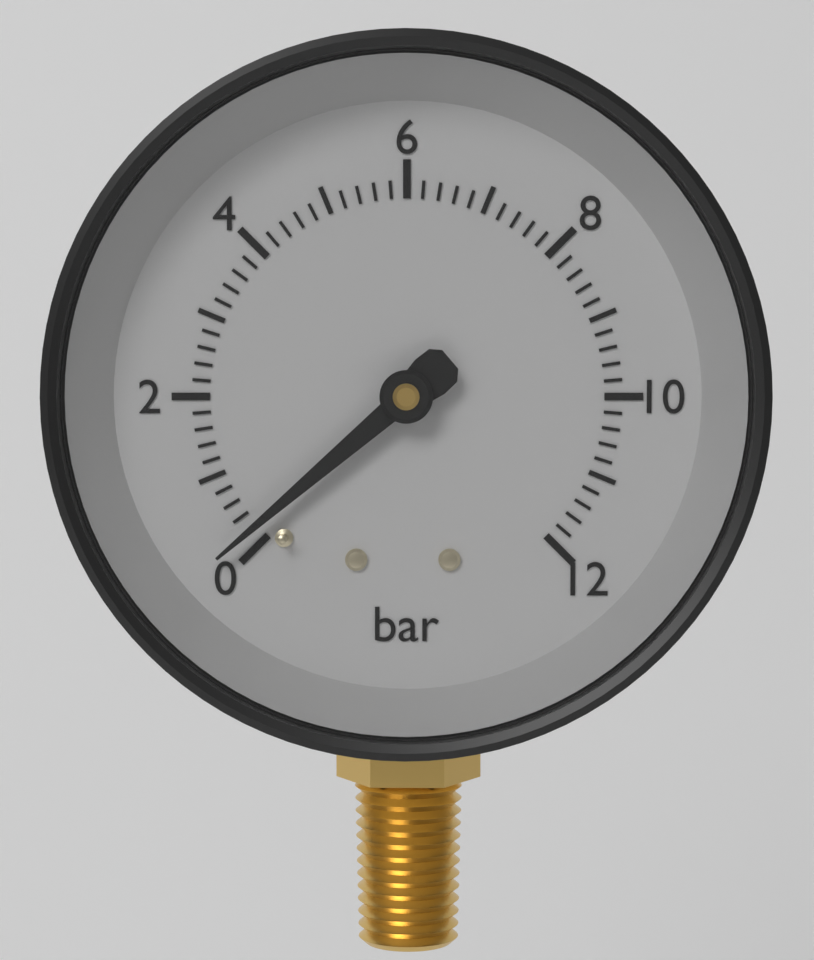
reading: 0.2 bar
